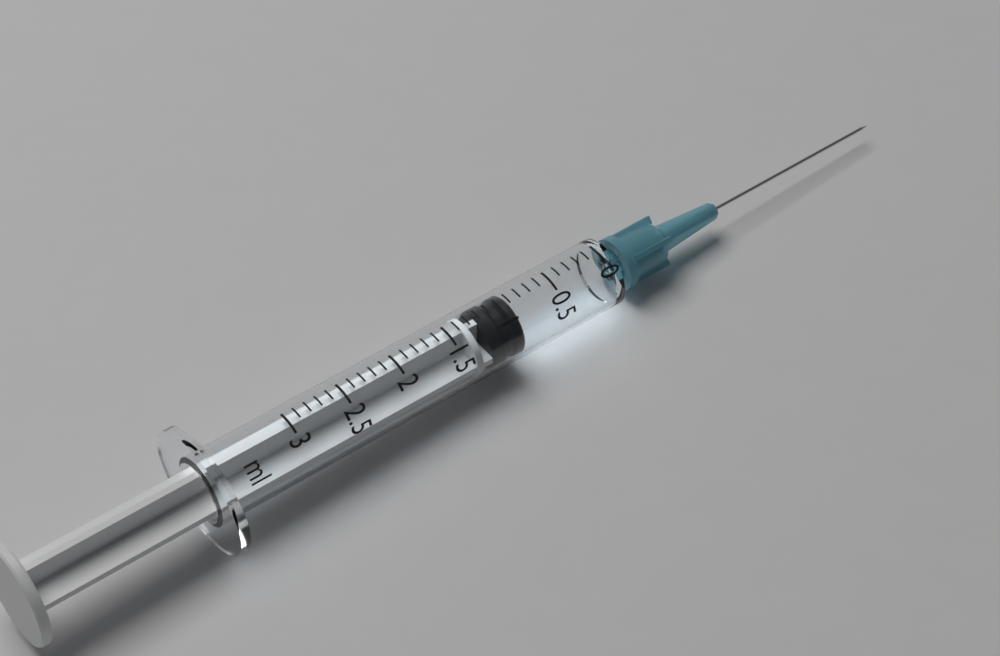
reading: 0.9 ml
